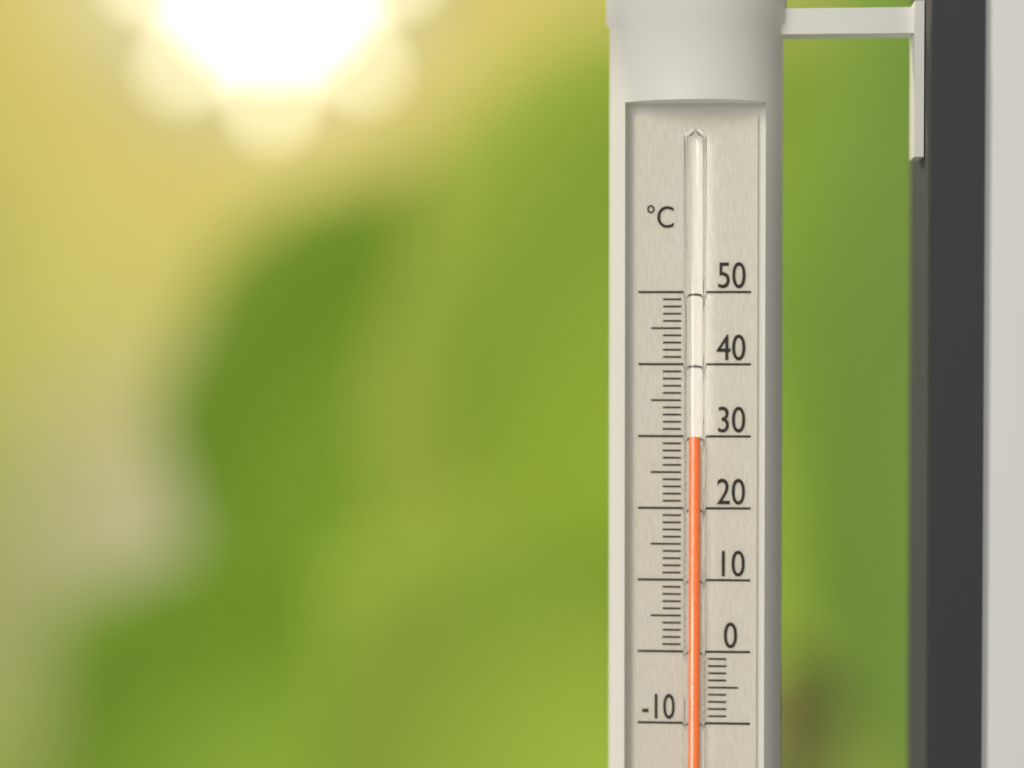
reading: 30 °C
